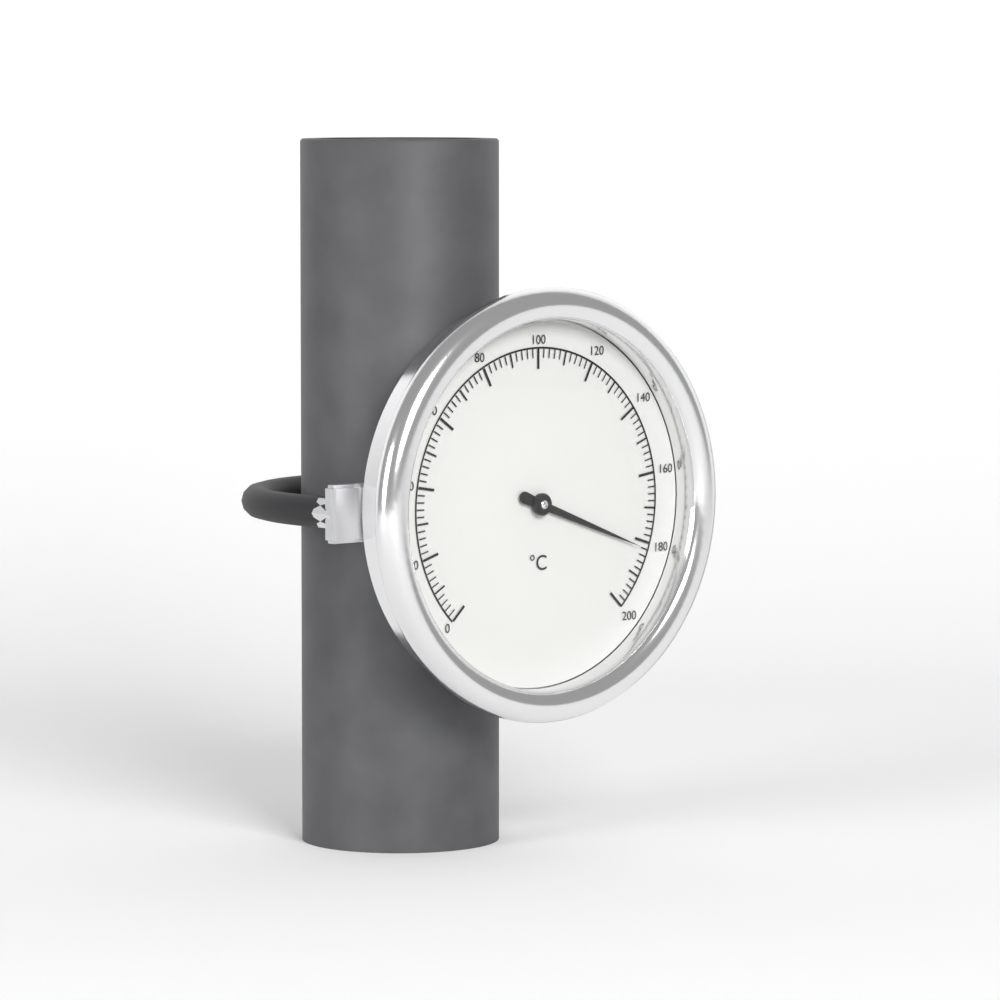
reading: 182 °C
